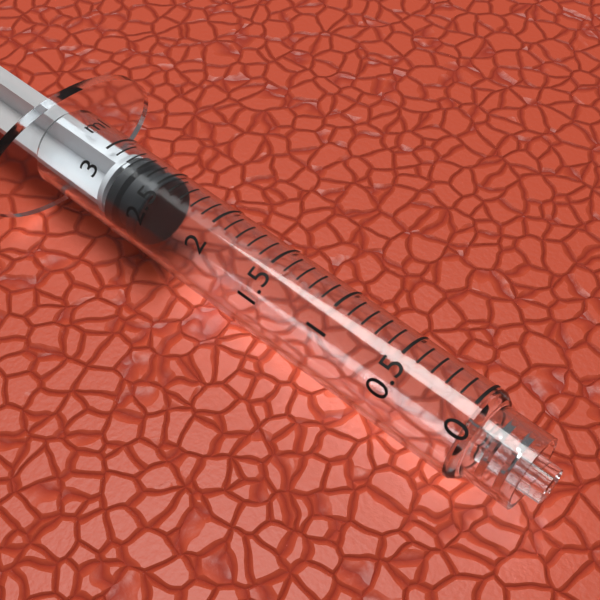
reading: 2.5 ml
